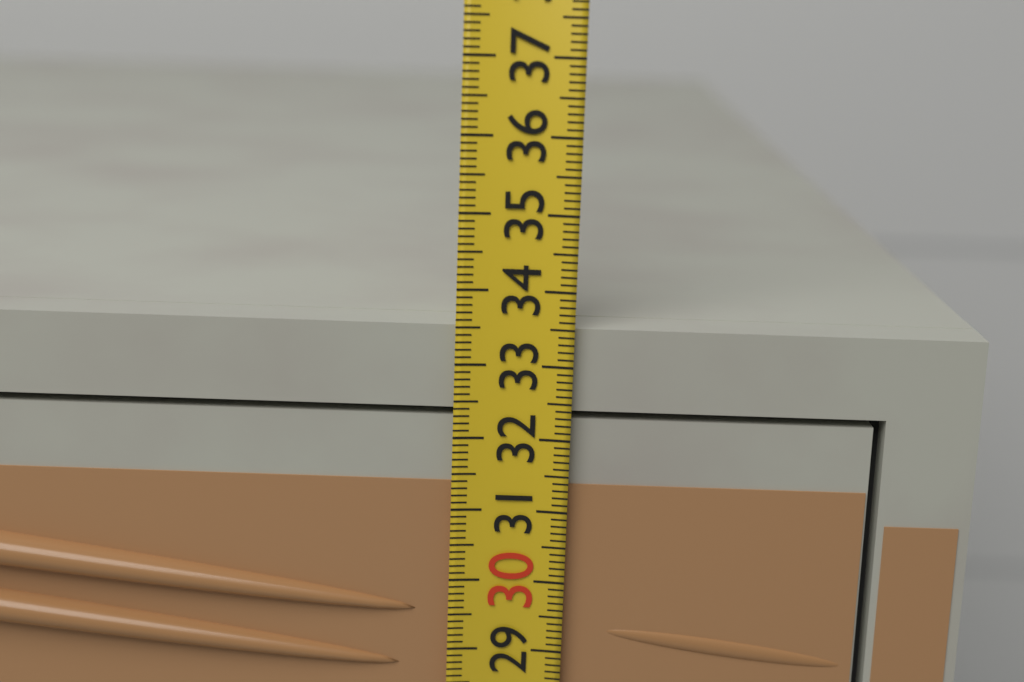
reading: 33.5 (no unit)
